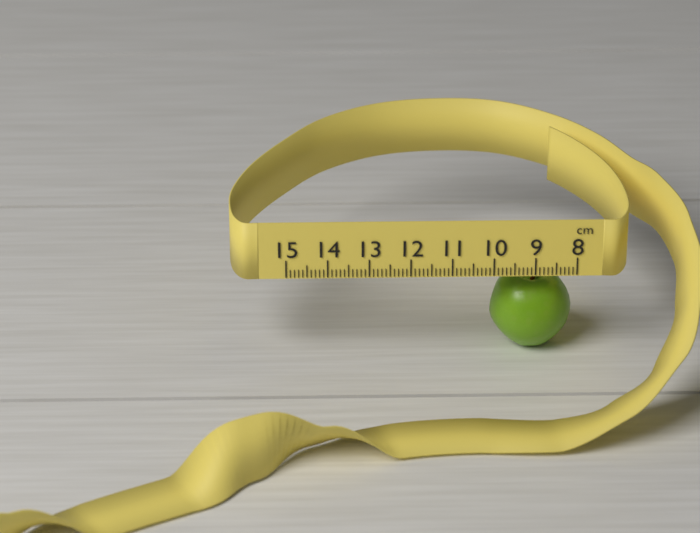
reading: 10.0 cm
